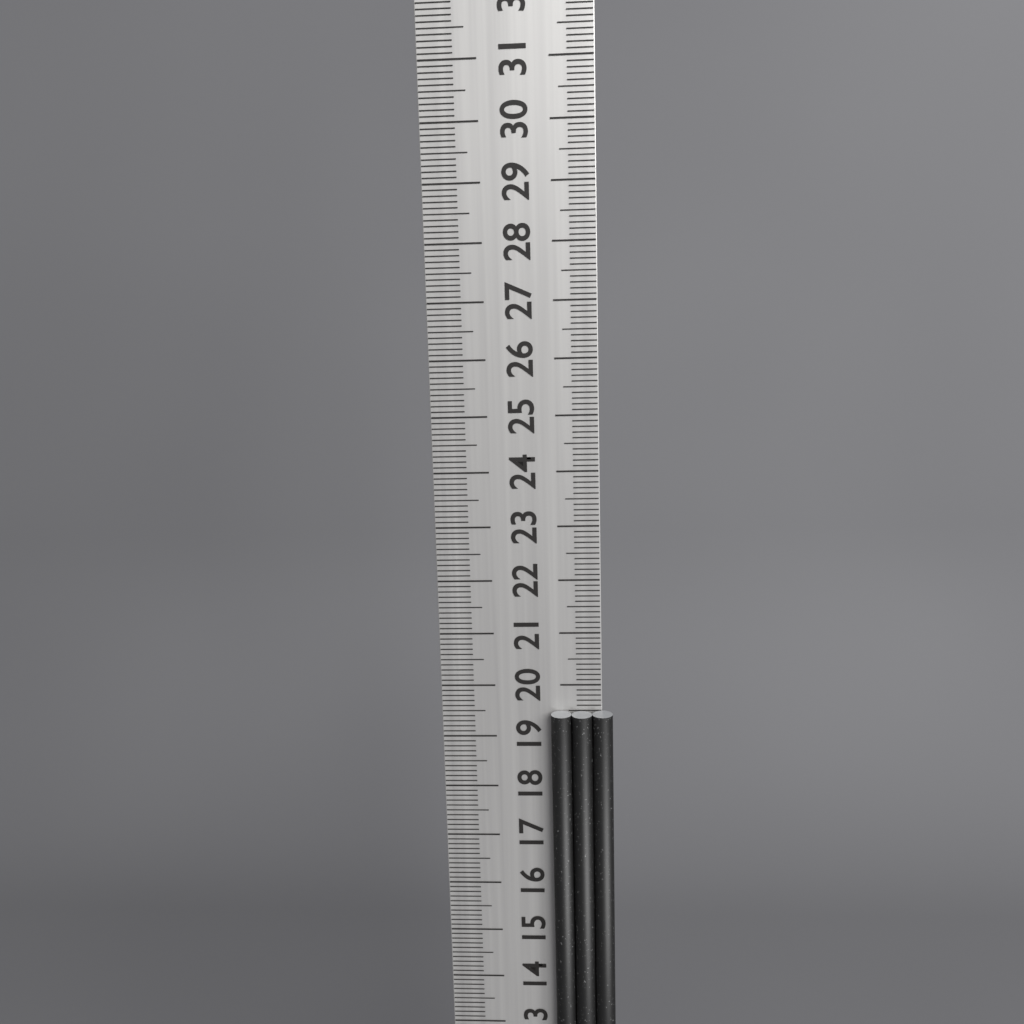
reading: 19.5 cm
